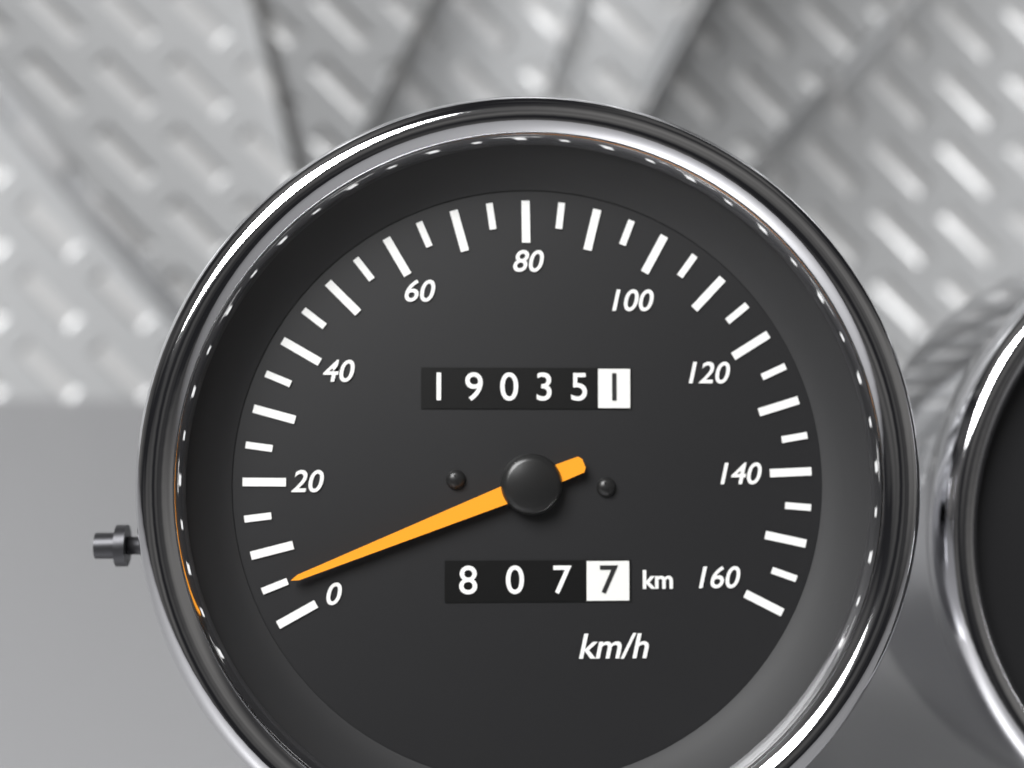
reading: 5 km/h
